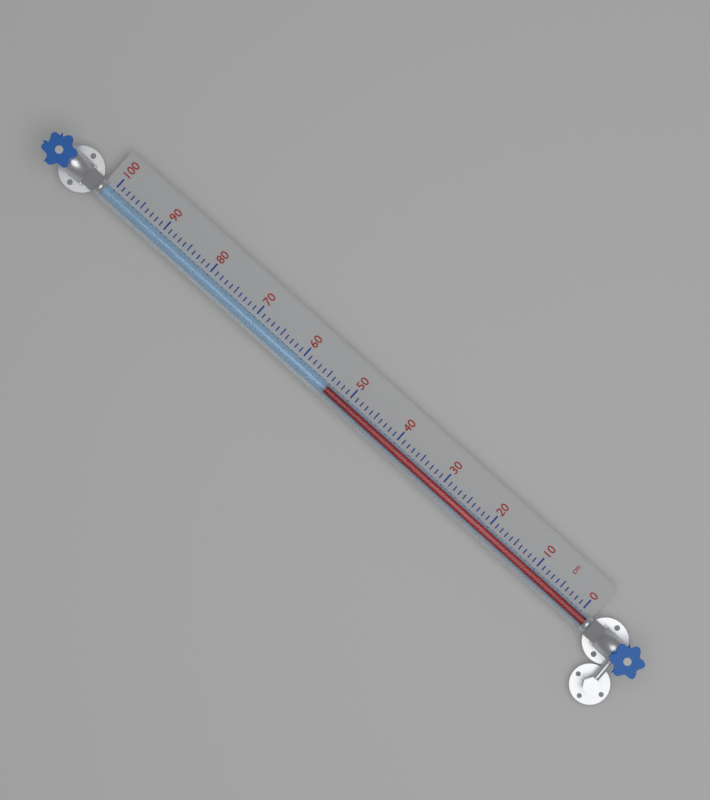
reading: 54 cm
